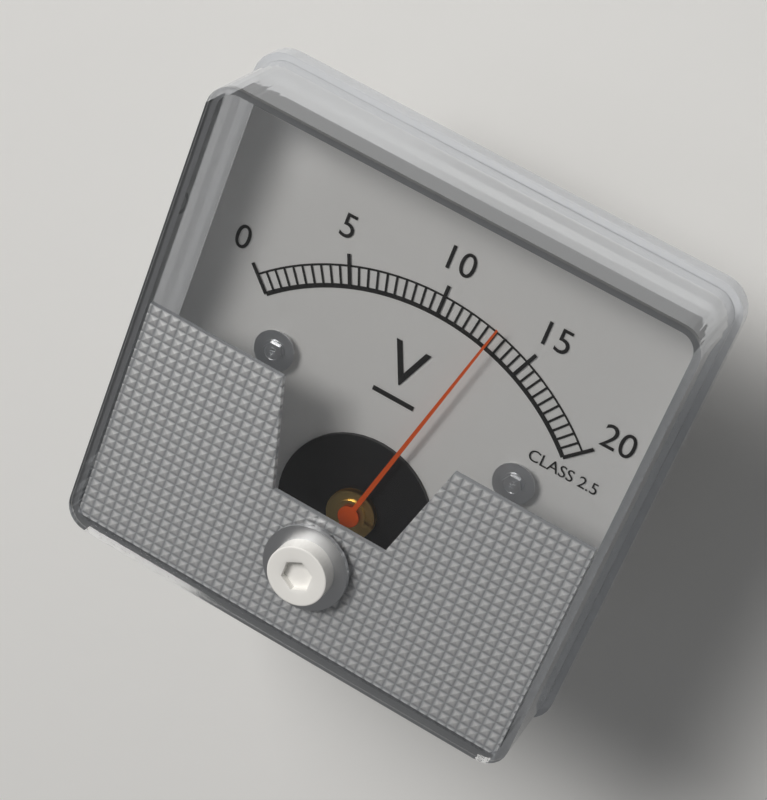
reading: 13.0 V
